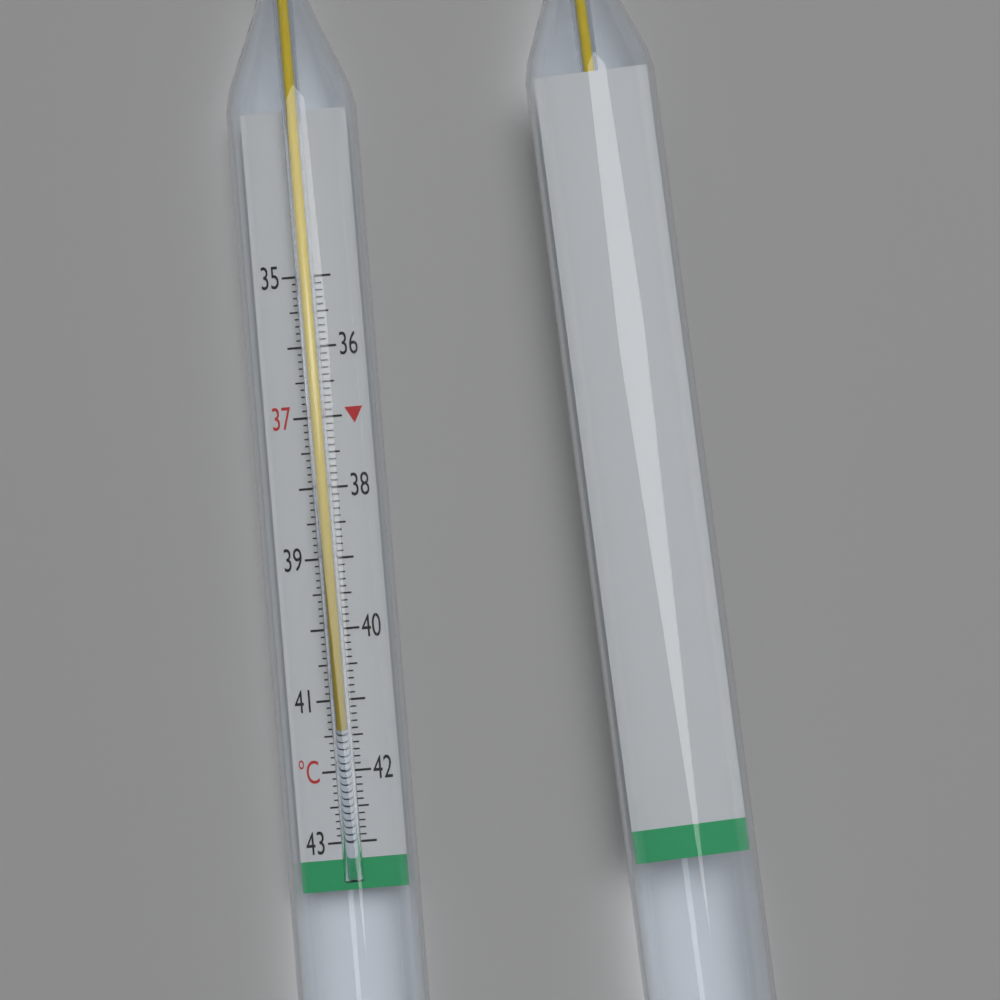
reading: 41.4 °C
